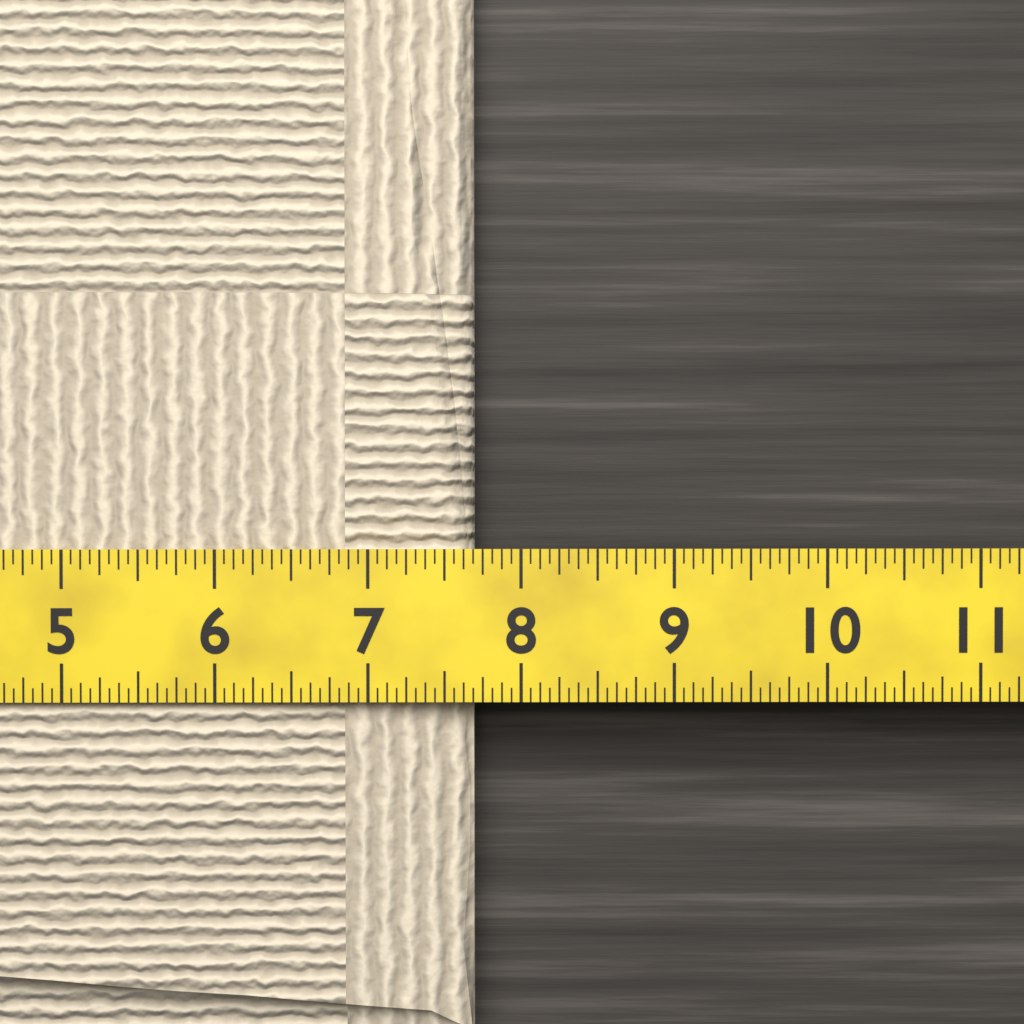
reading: 7.6875 (no unit)
